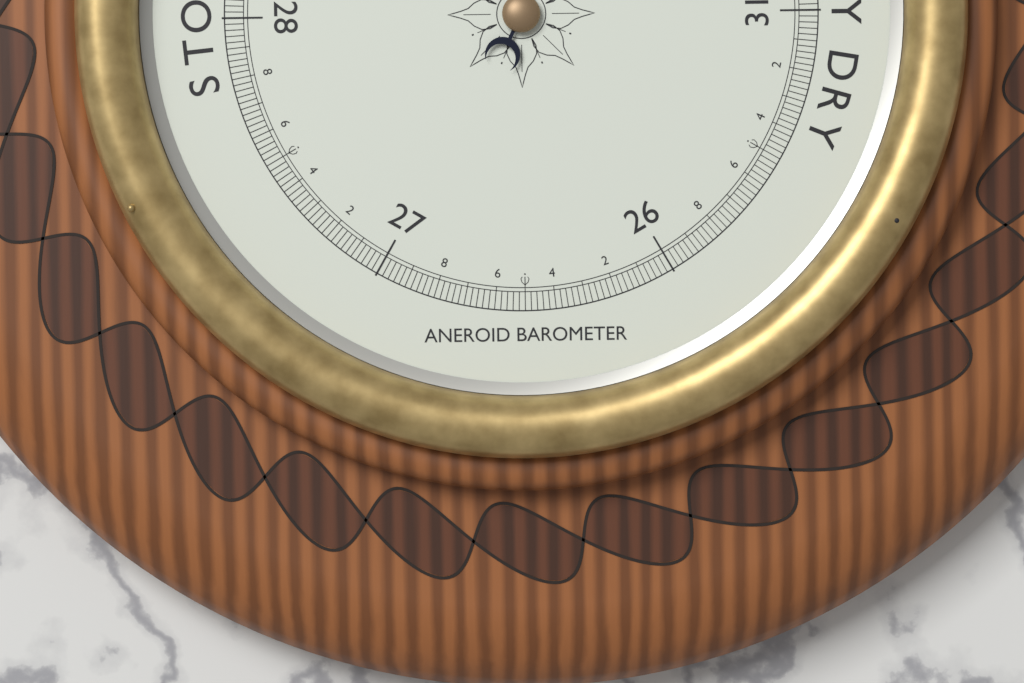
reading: 29.92 inHg
